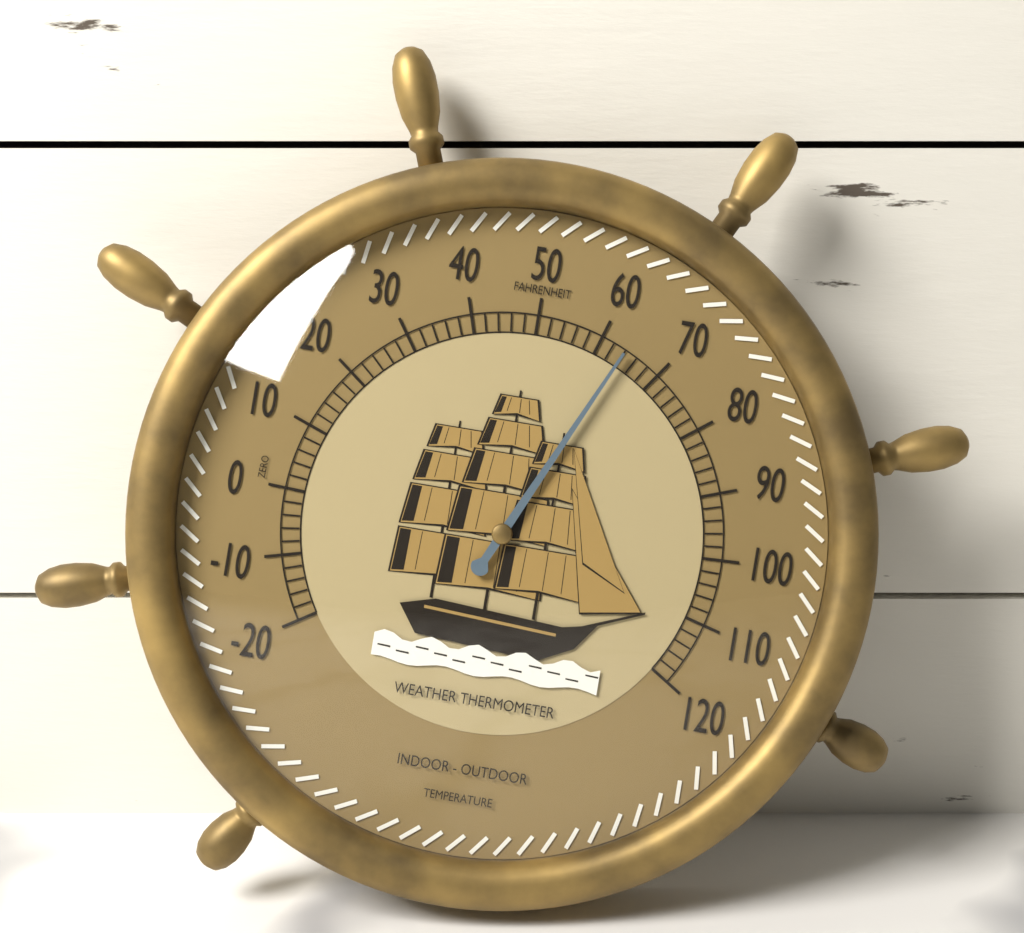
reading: 64 °F
